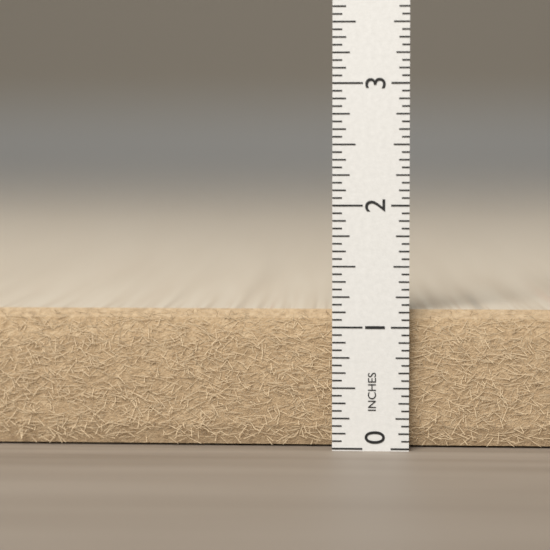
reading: 1.1250 in
